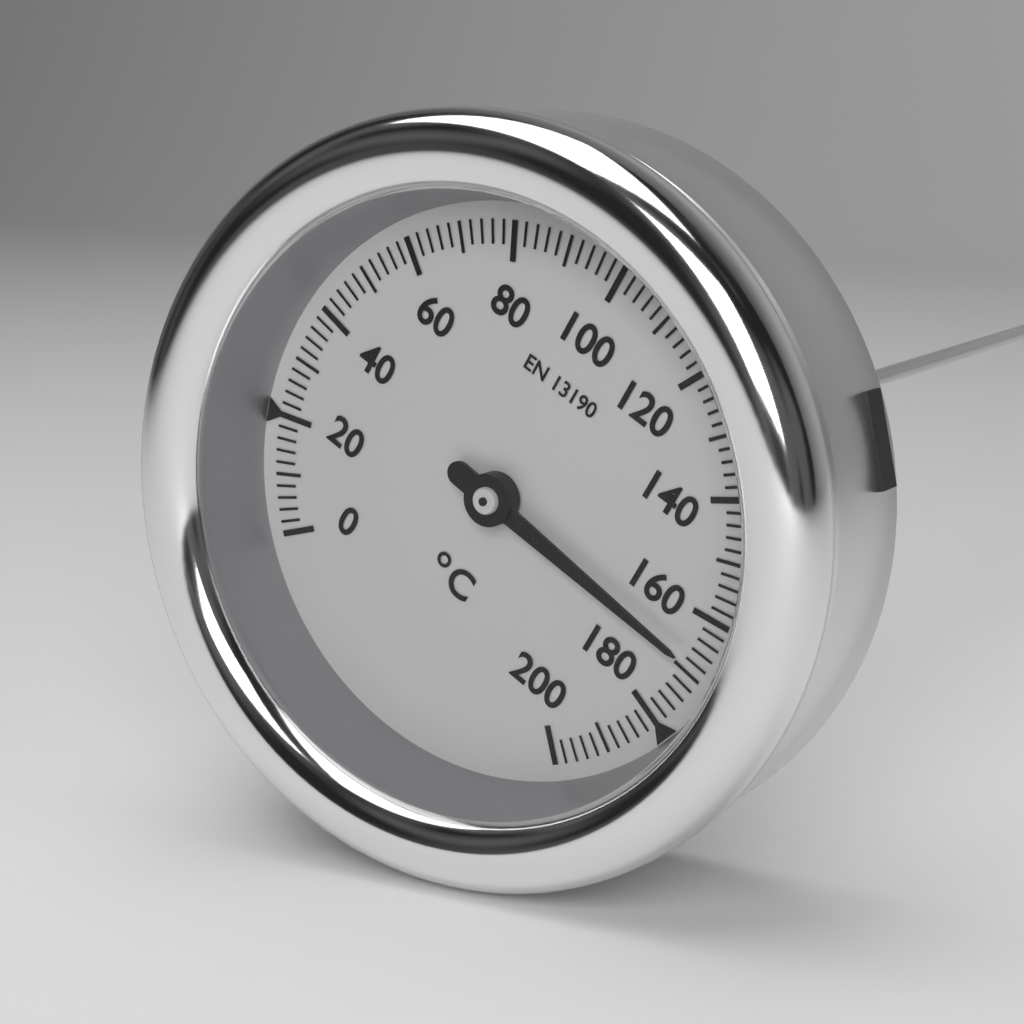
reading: 168 °C
